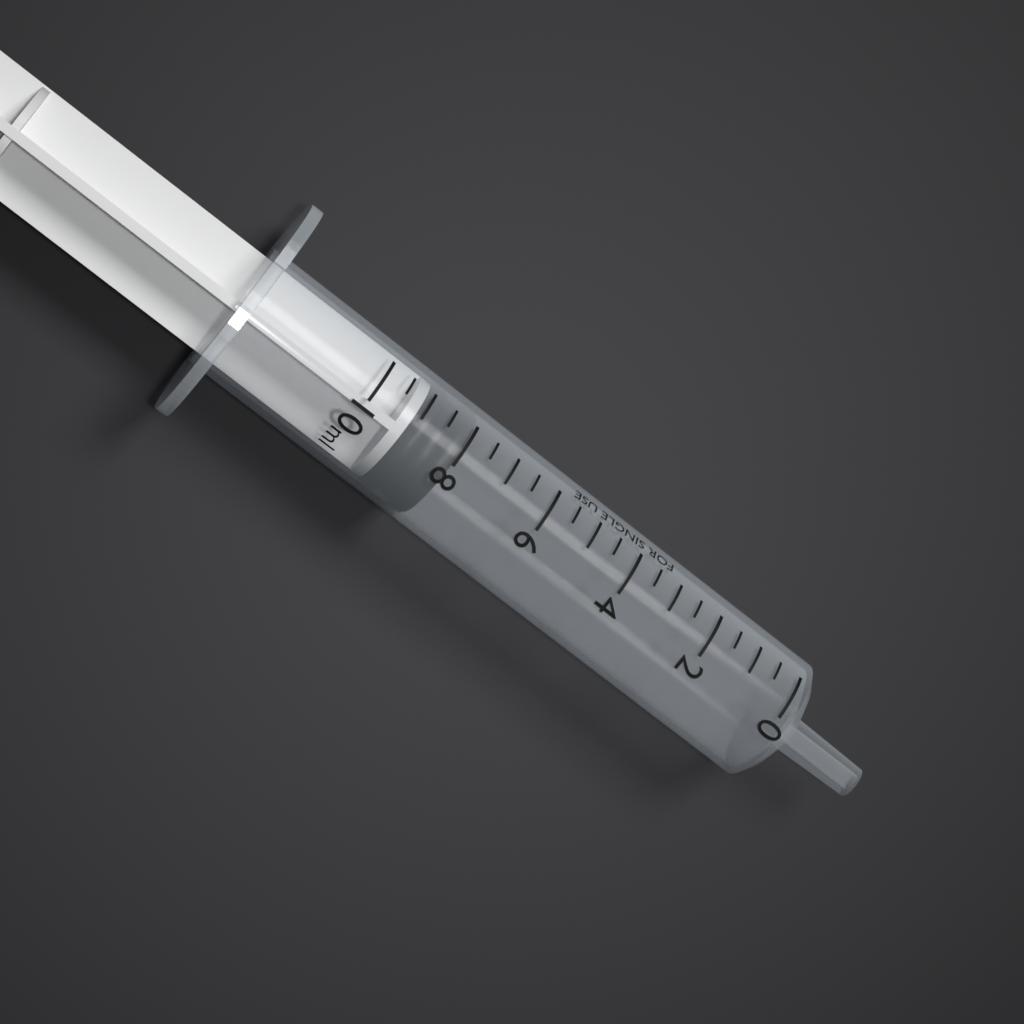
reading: 8.0 ml
